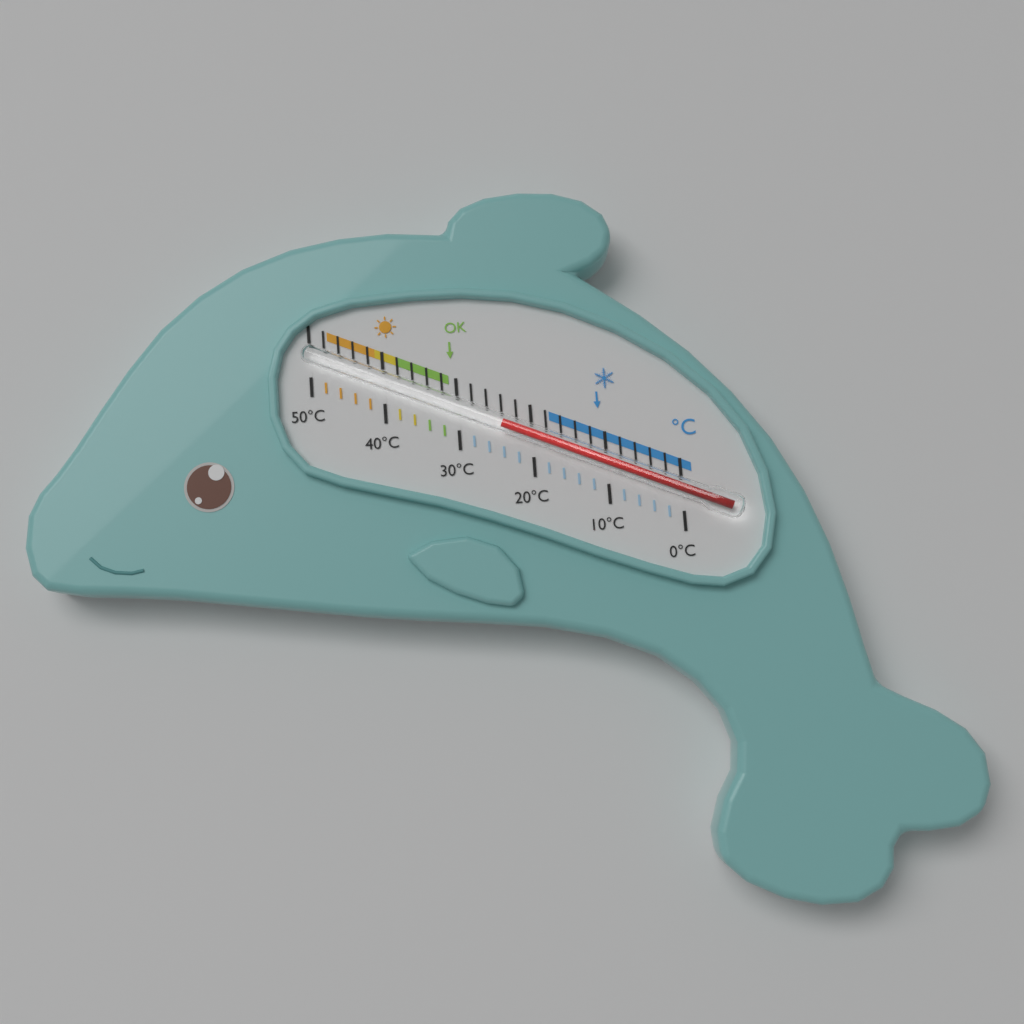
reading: 24 °C
